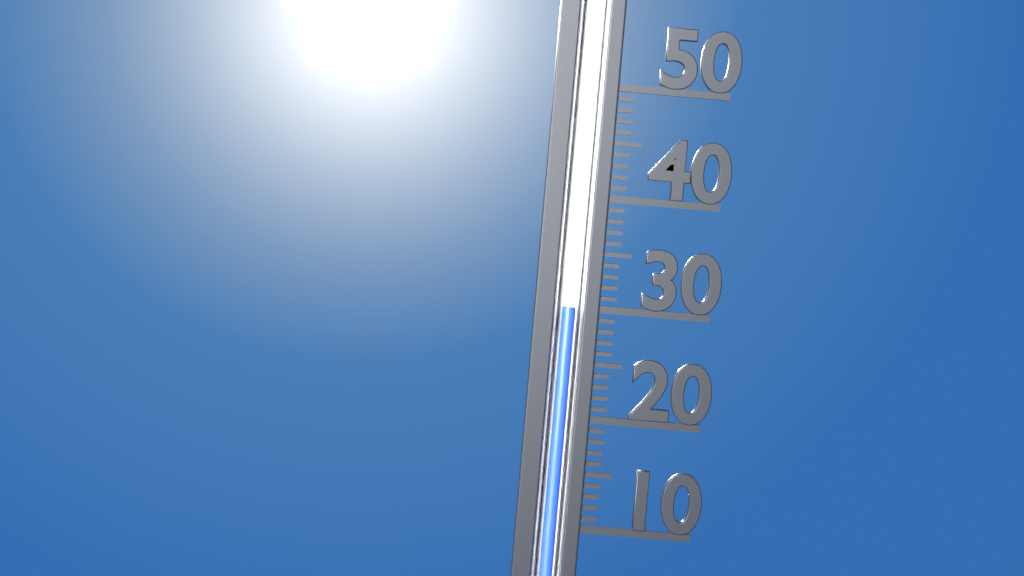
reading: 30 (no unit)
